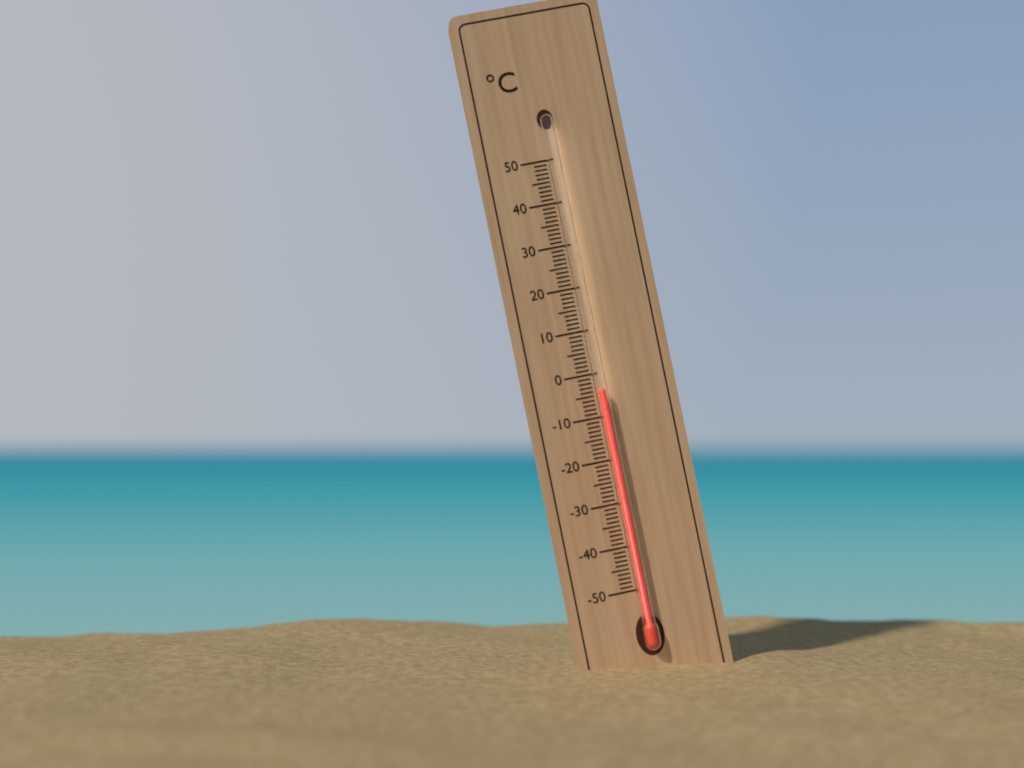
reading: -4 °C
